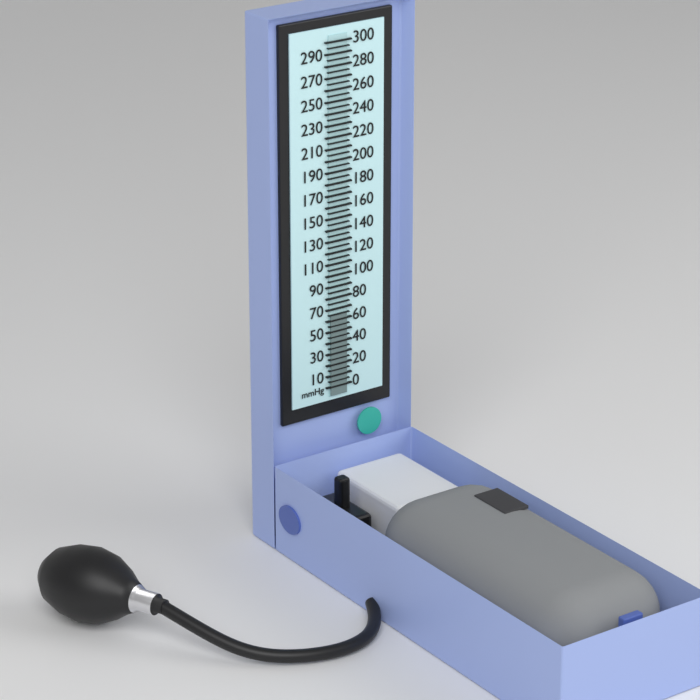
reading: 65 mmHg
